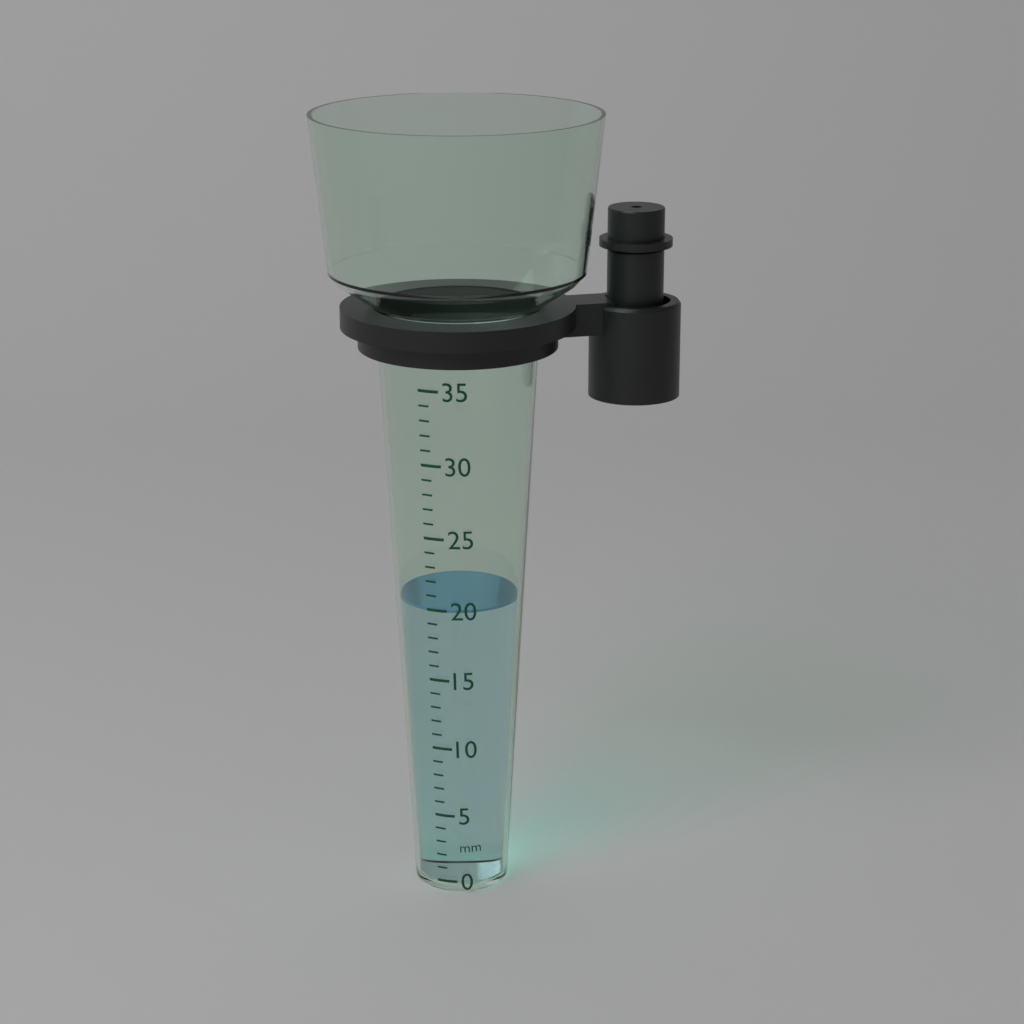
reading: 20 mm
